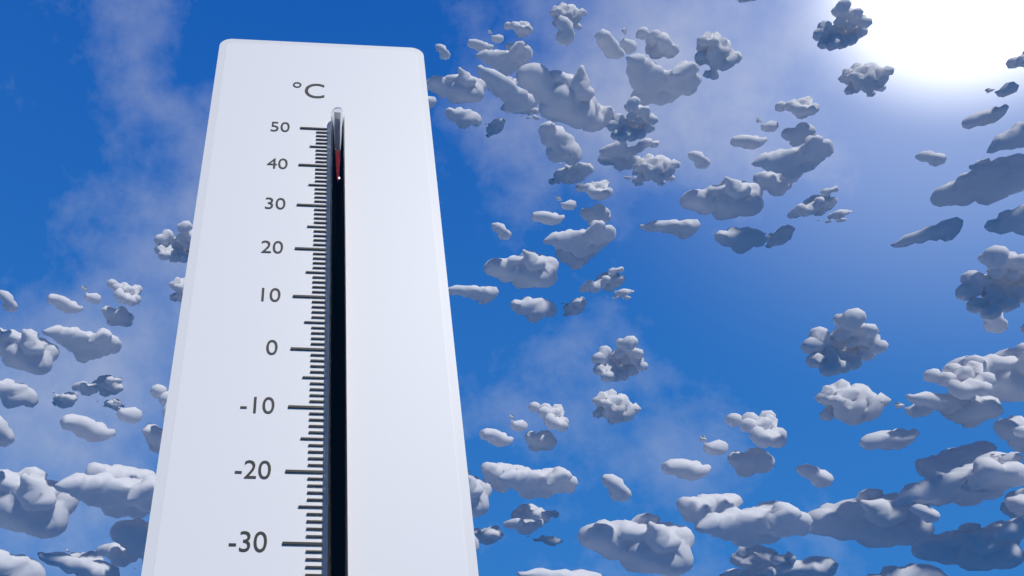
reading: 42 °C
